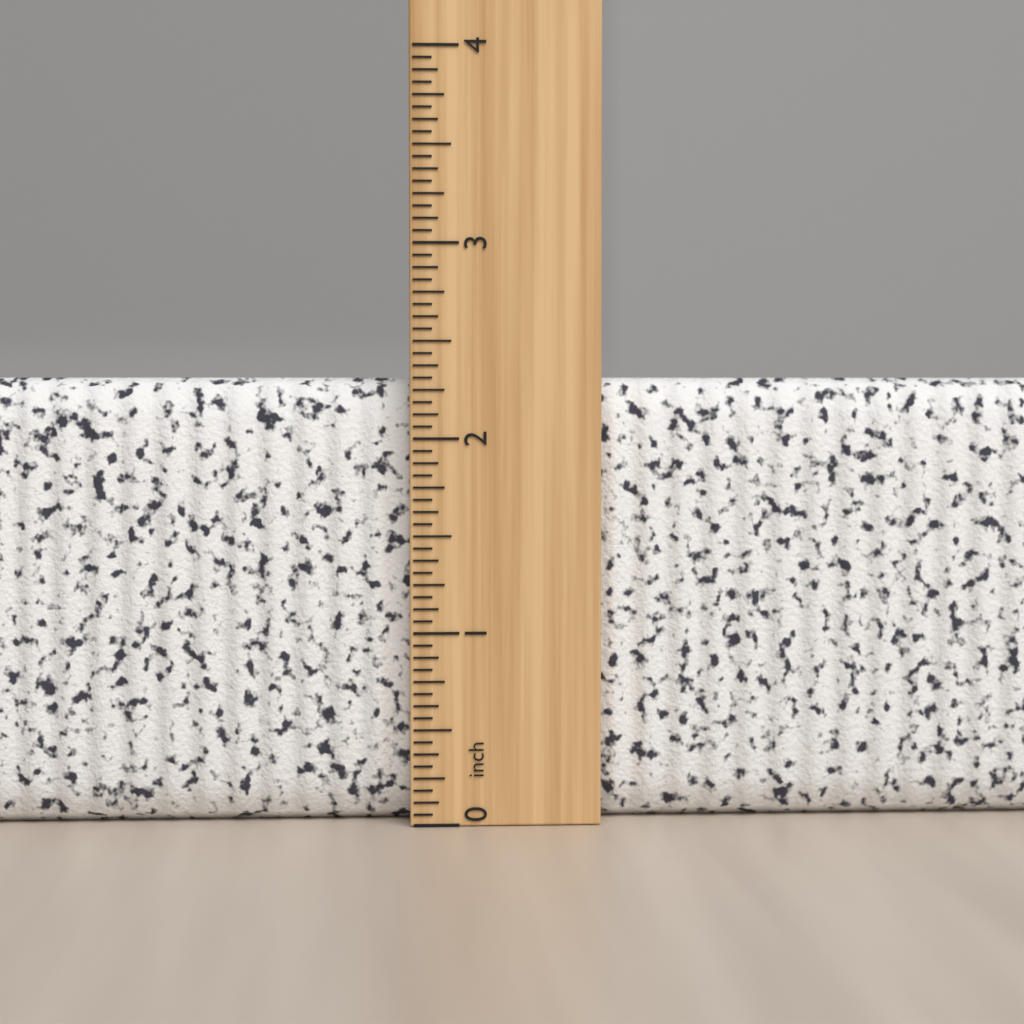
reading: 2.3125 inch
